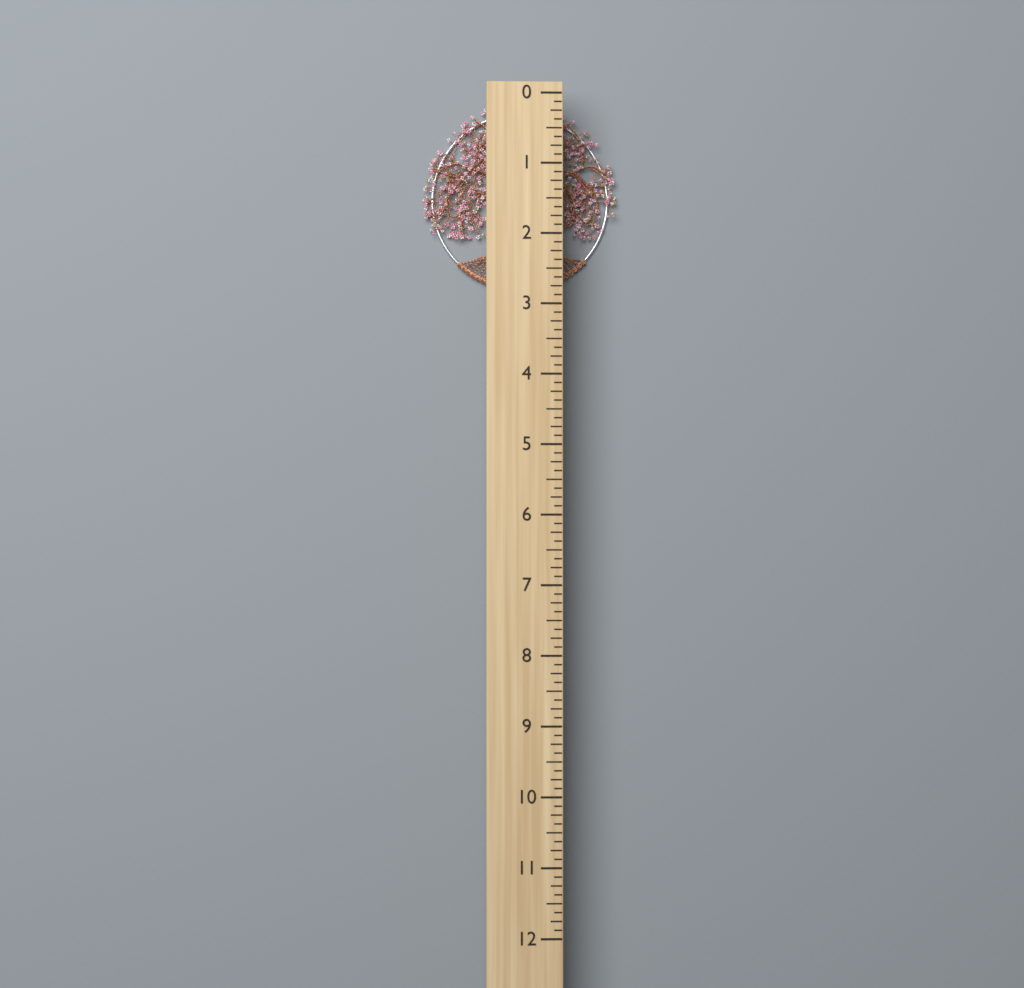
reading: 2.750 (no unit)
